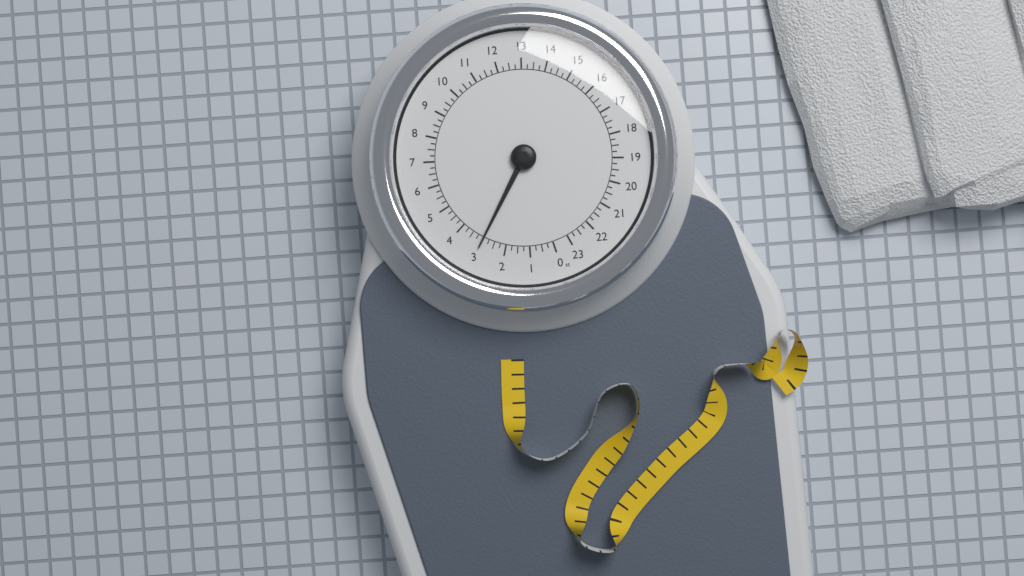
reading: 3.00 st
